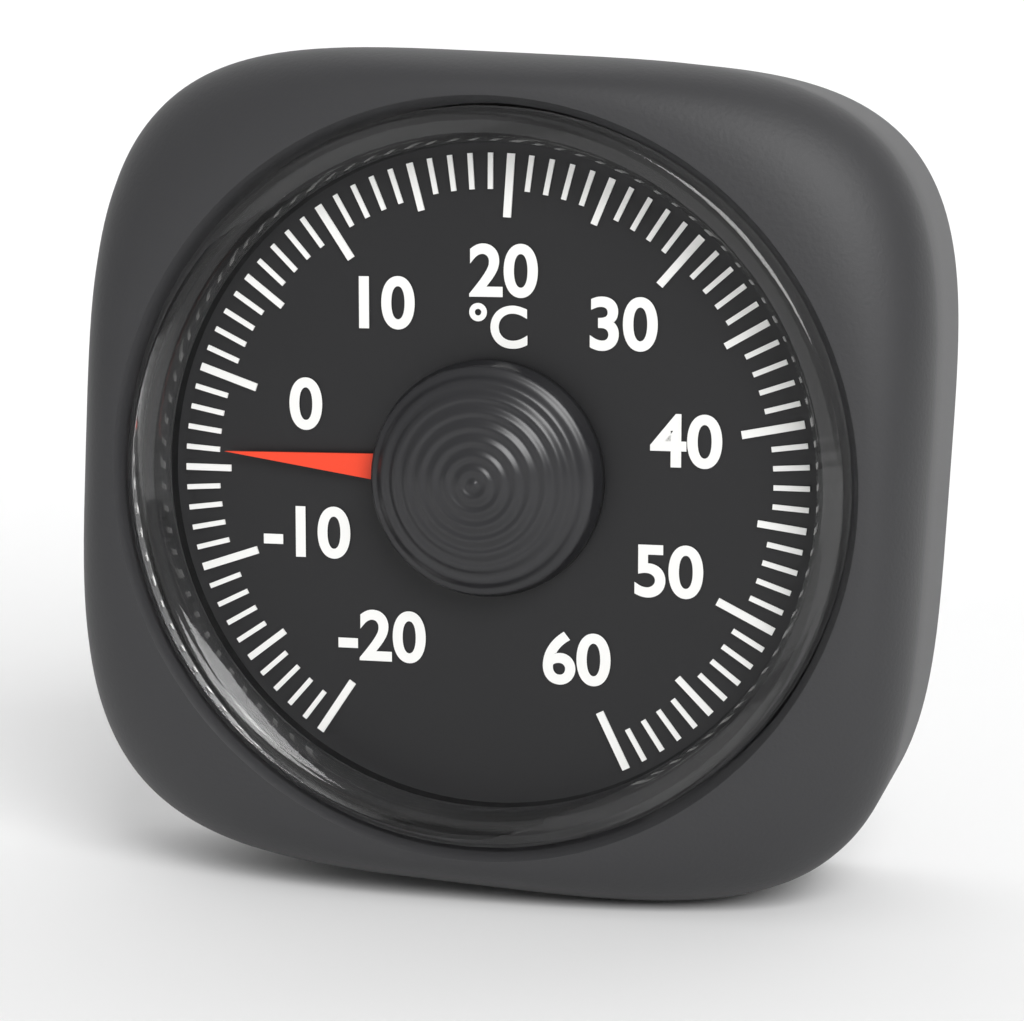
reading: -4 °C
